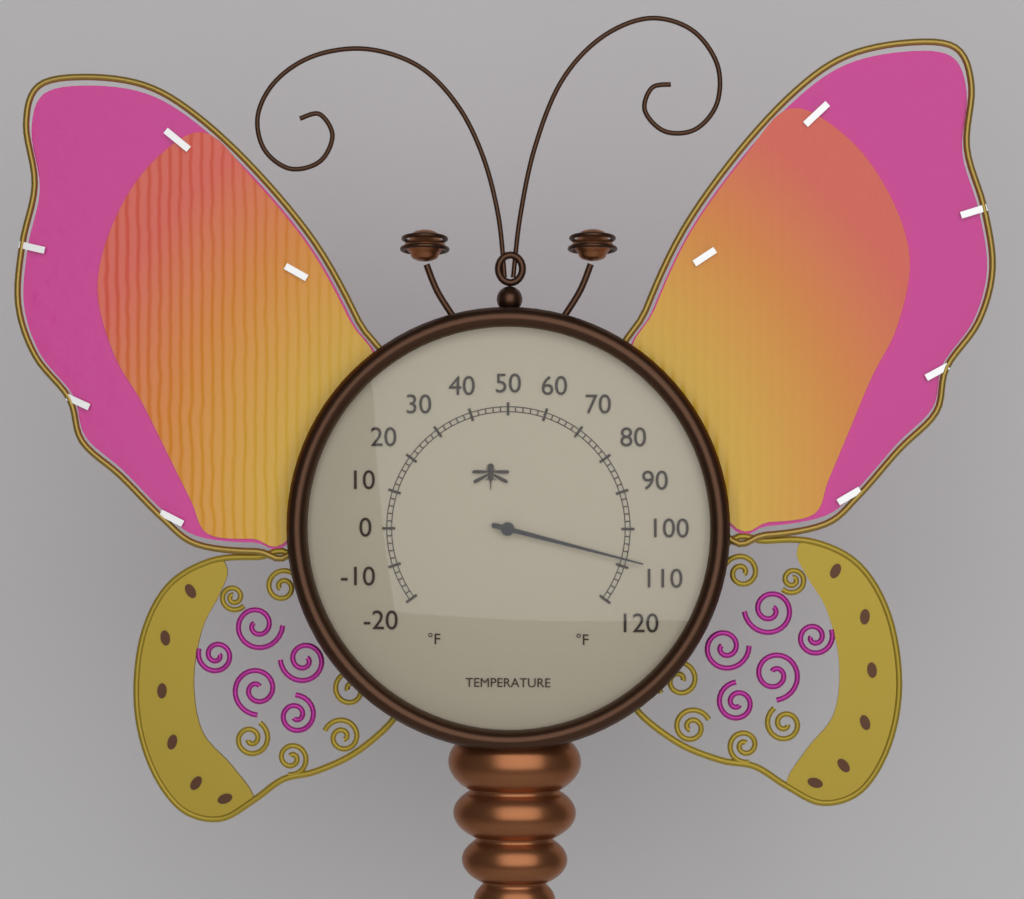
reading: 108 °F
